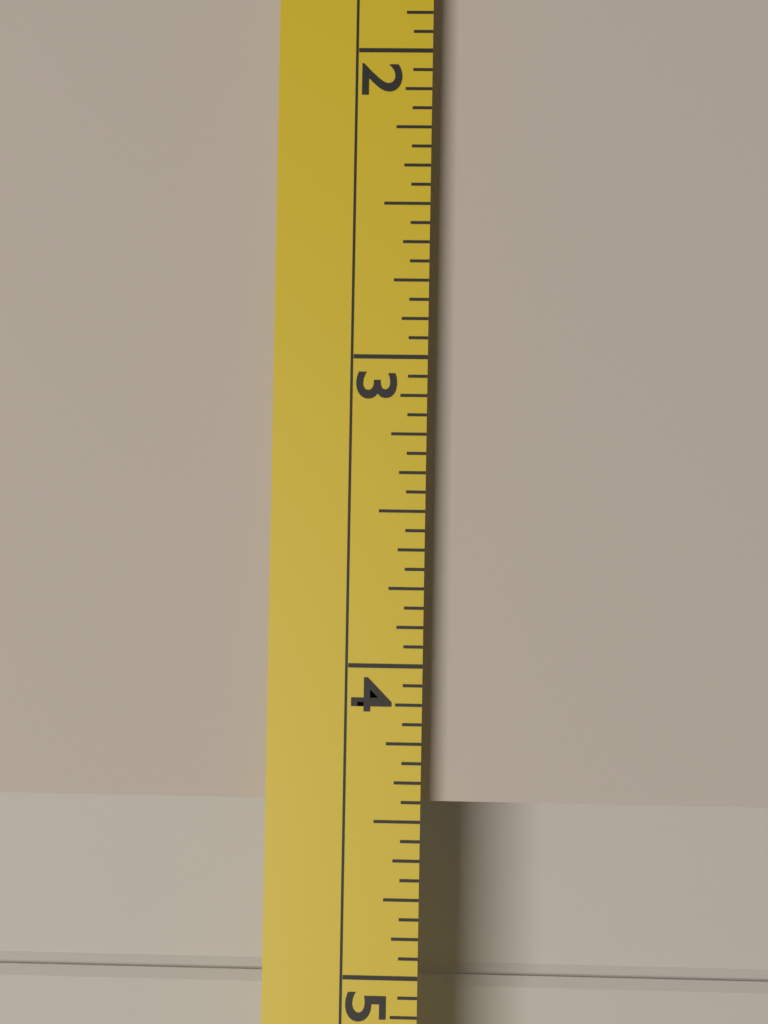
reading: 4.4375 (no unit)
